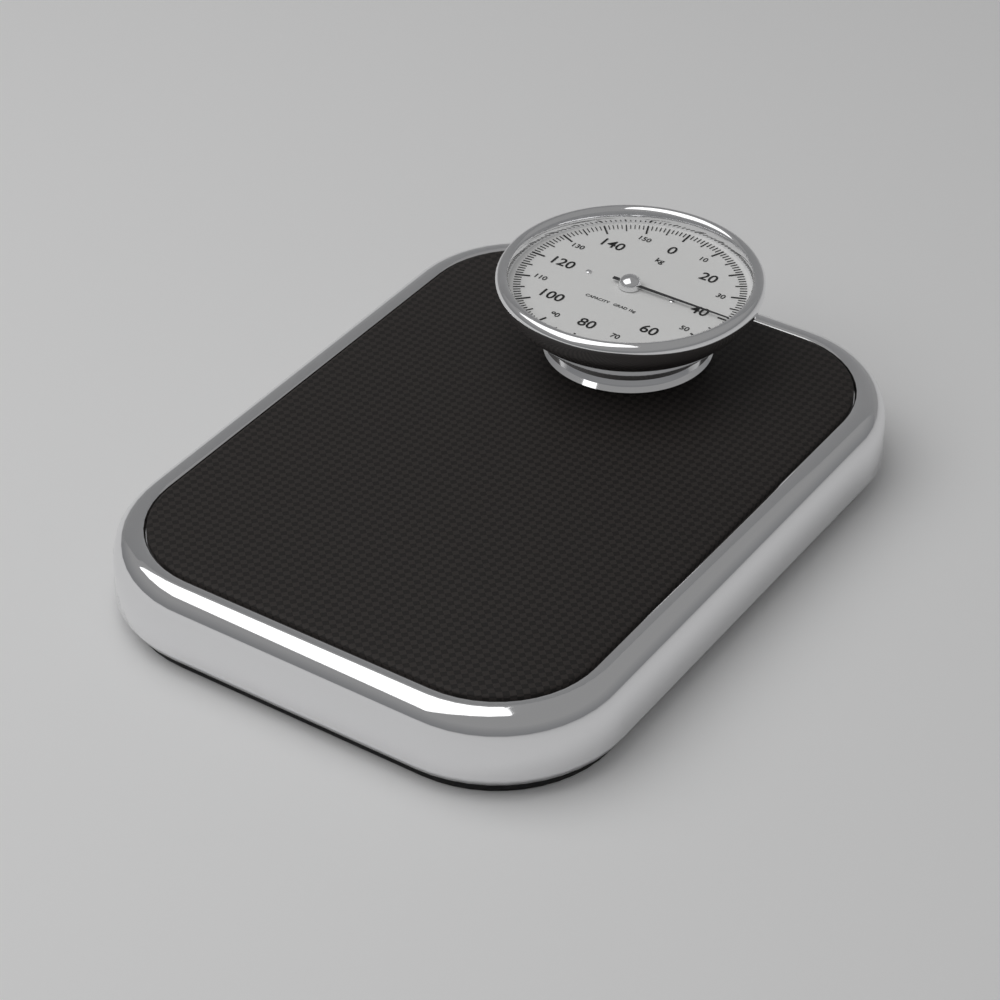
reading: 40 kg
